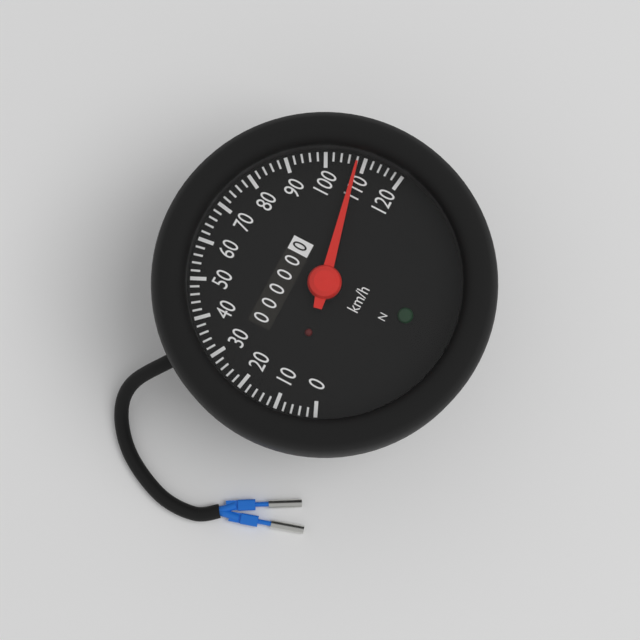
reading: 108 km/h
